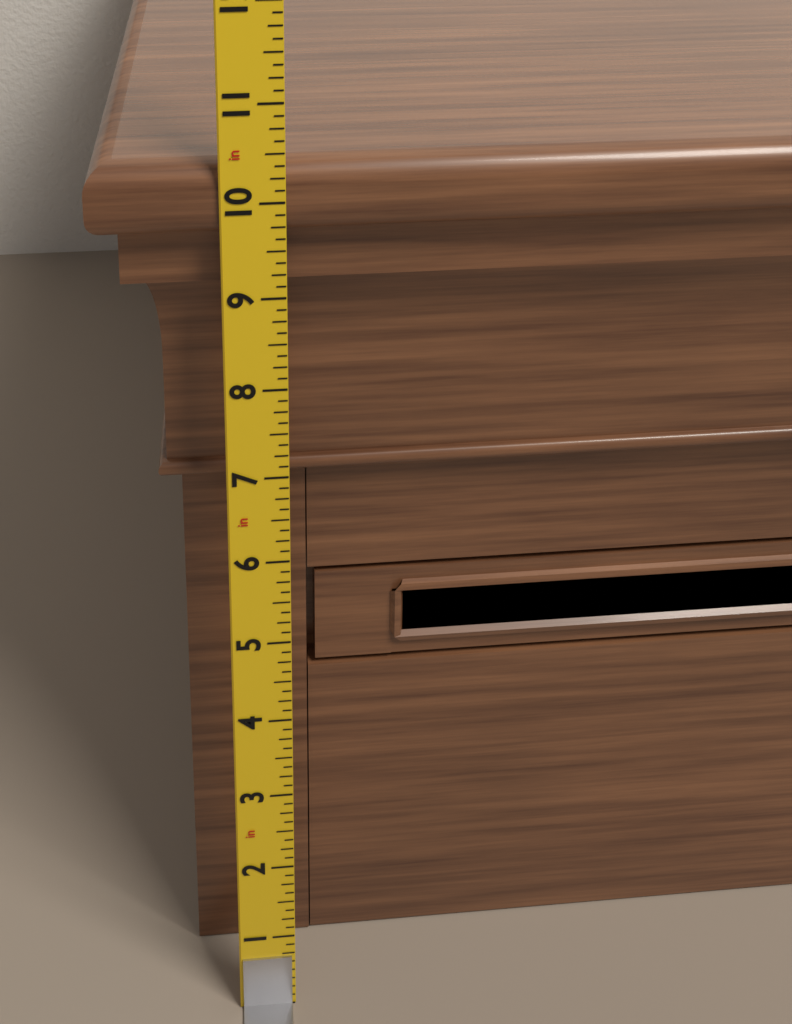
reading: 10.375 in
